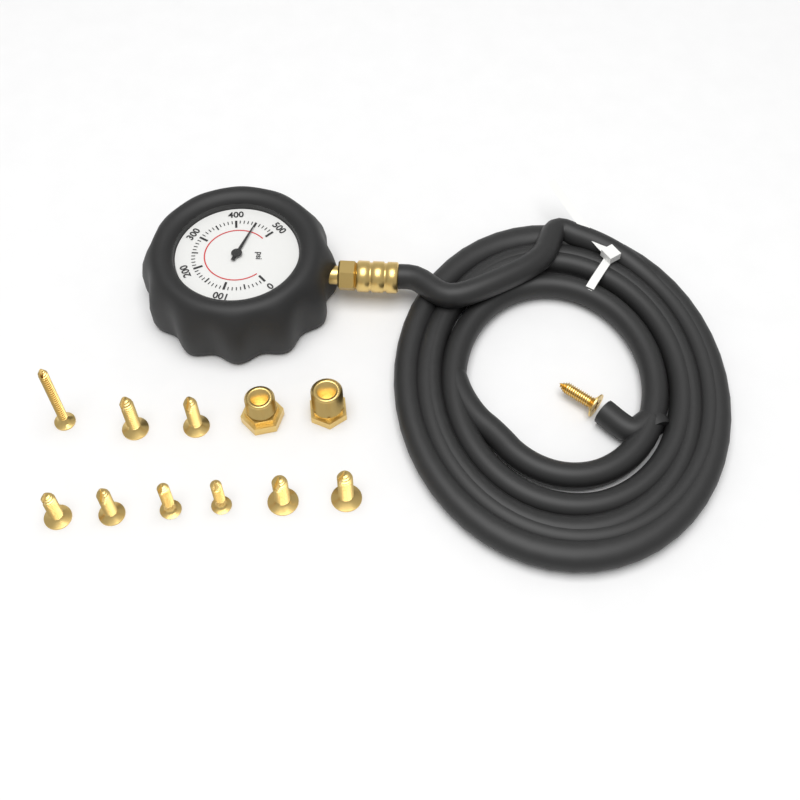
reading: 450 psi
